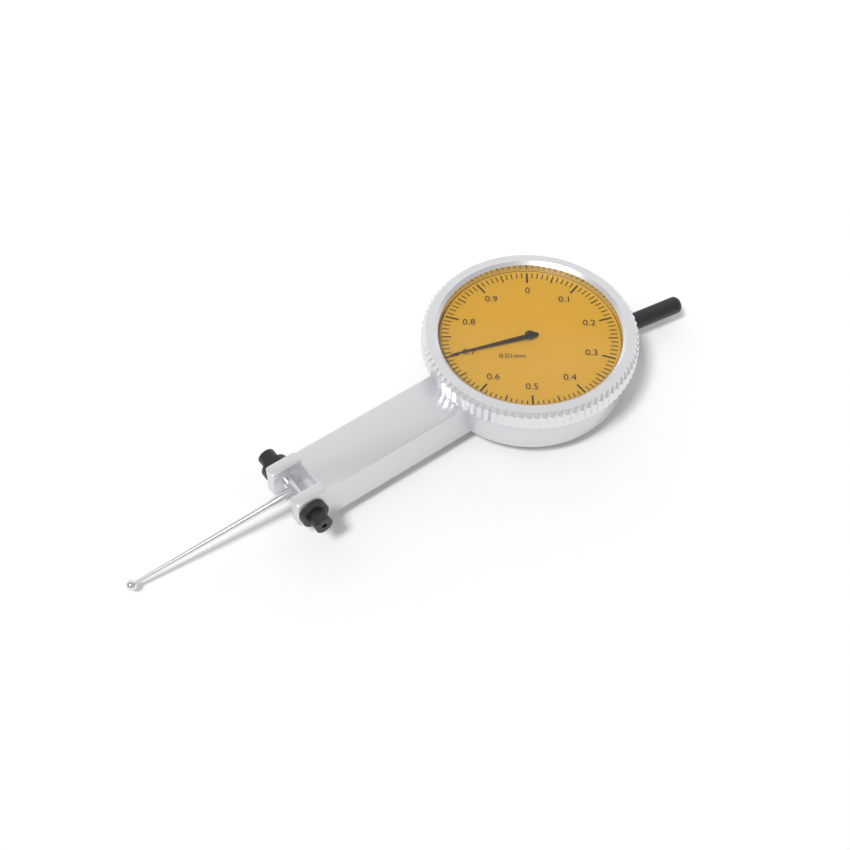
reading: 0.70 mm
